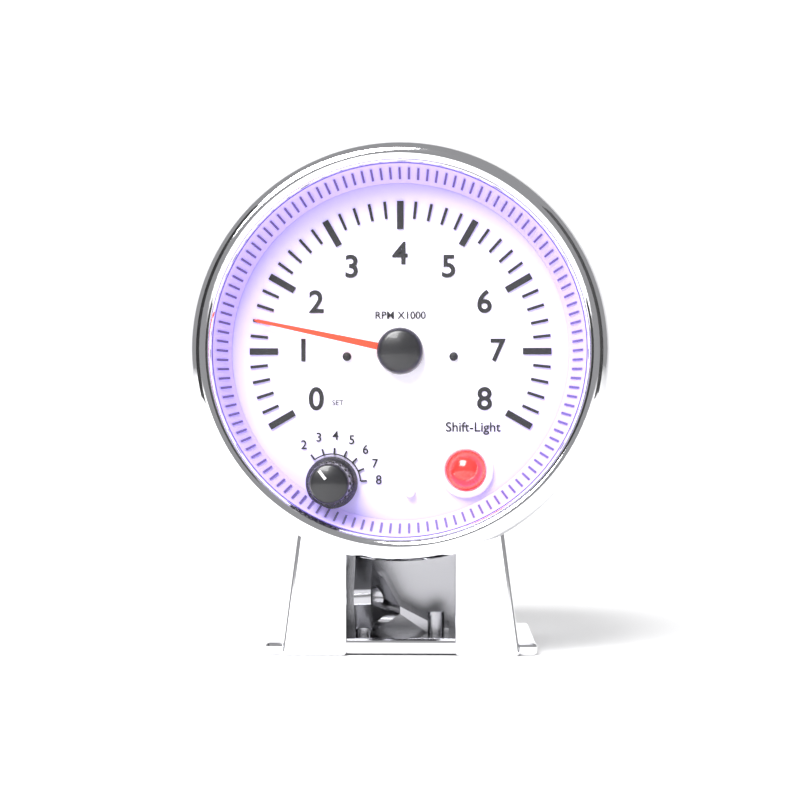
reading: 1.4 RPM x1000
